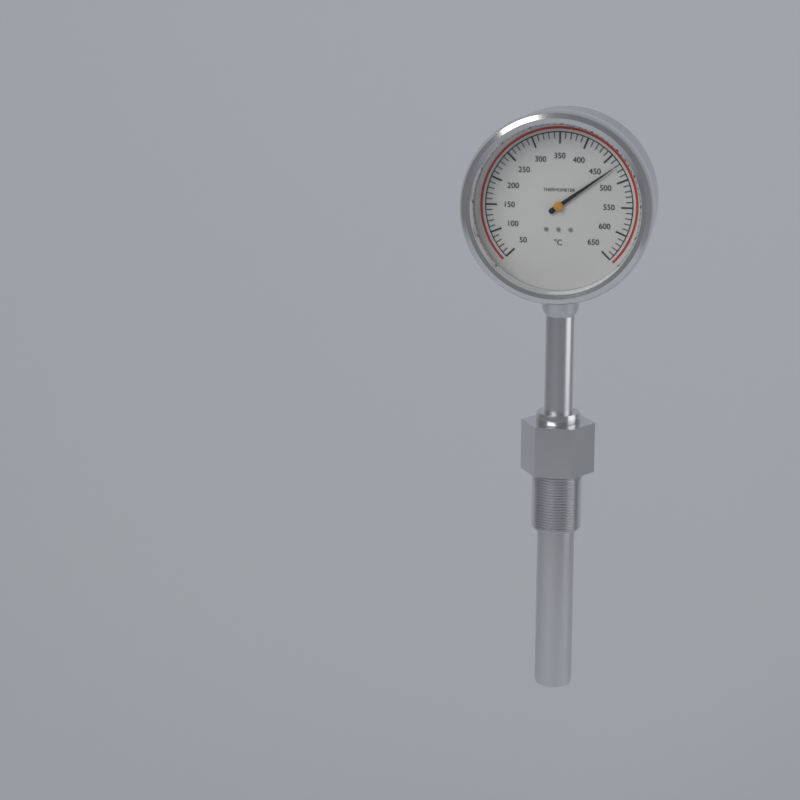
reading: 470 °C
